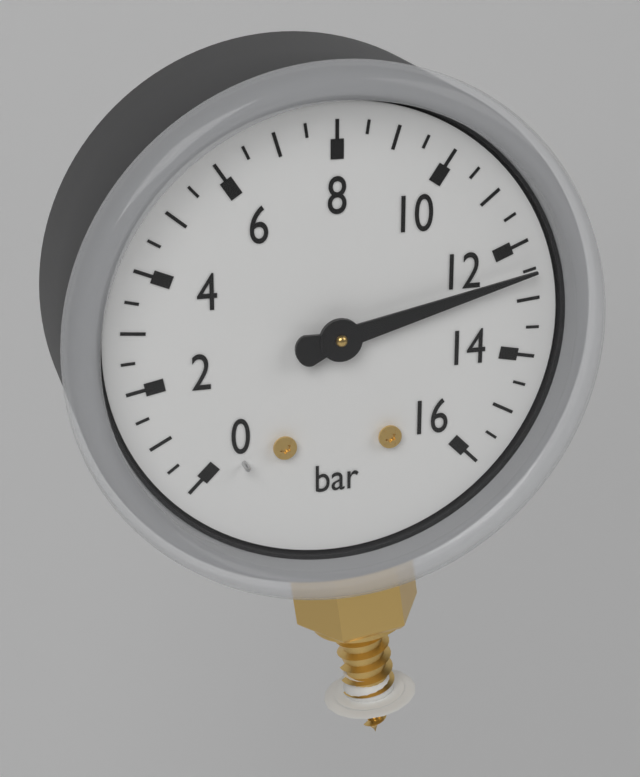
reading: 12.5 bar
